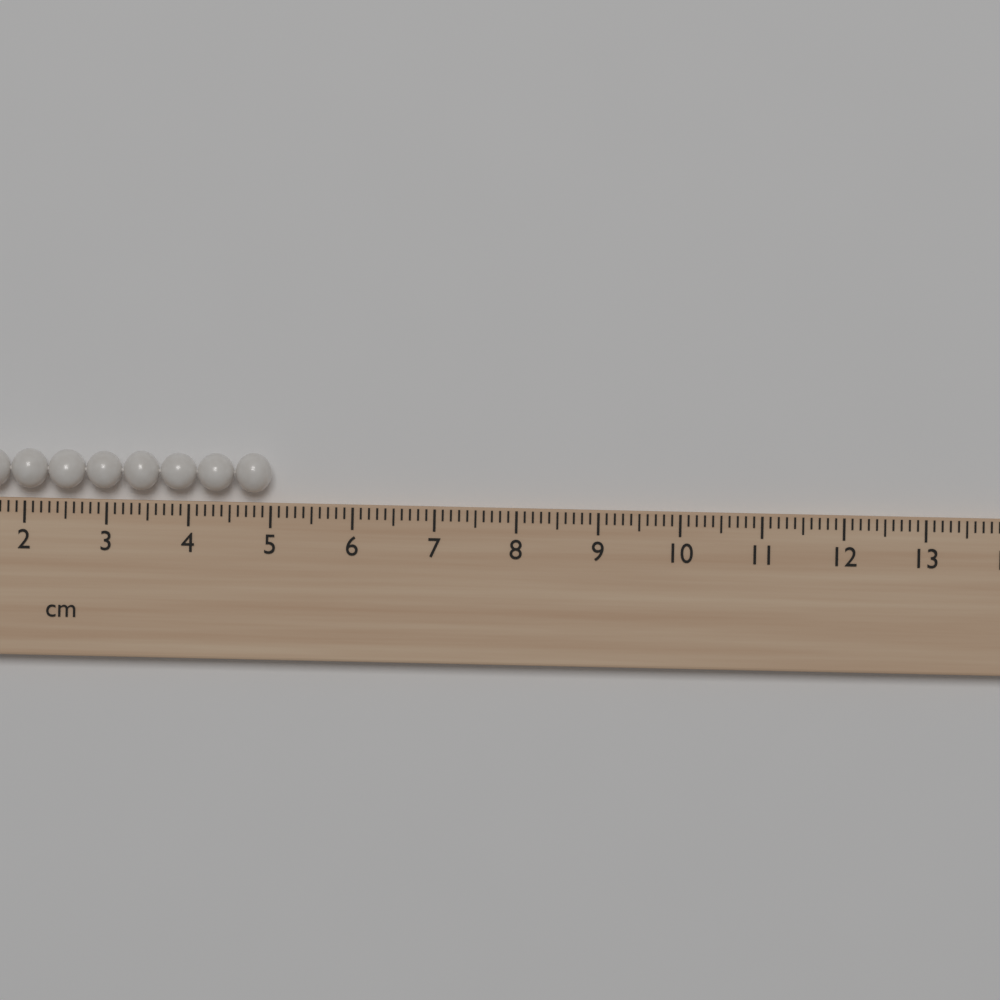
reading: 5.0 cm
